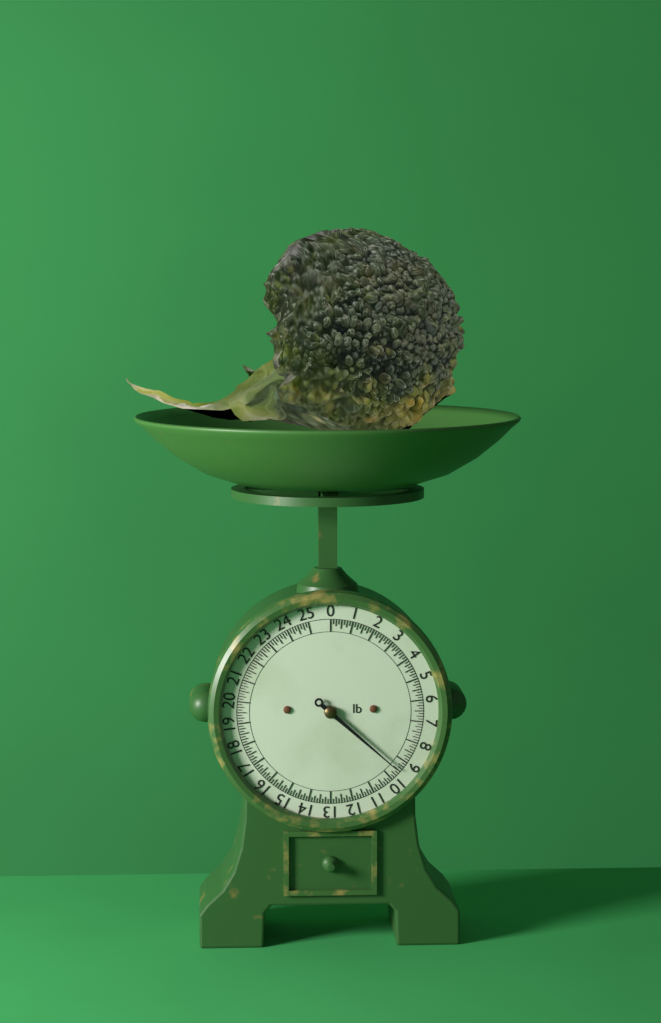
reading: 9.500 lb
